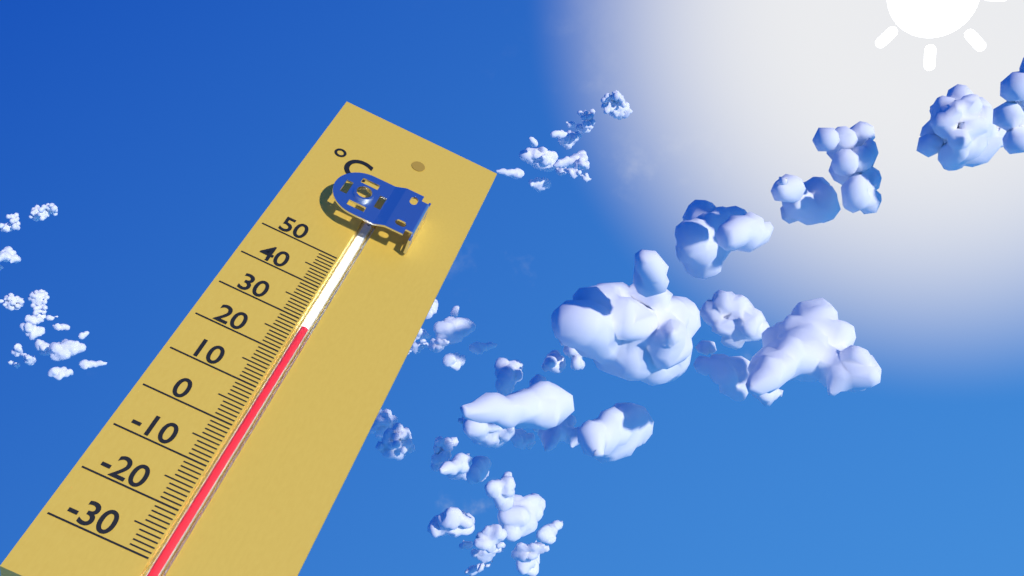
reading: 28 °C
